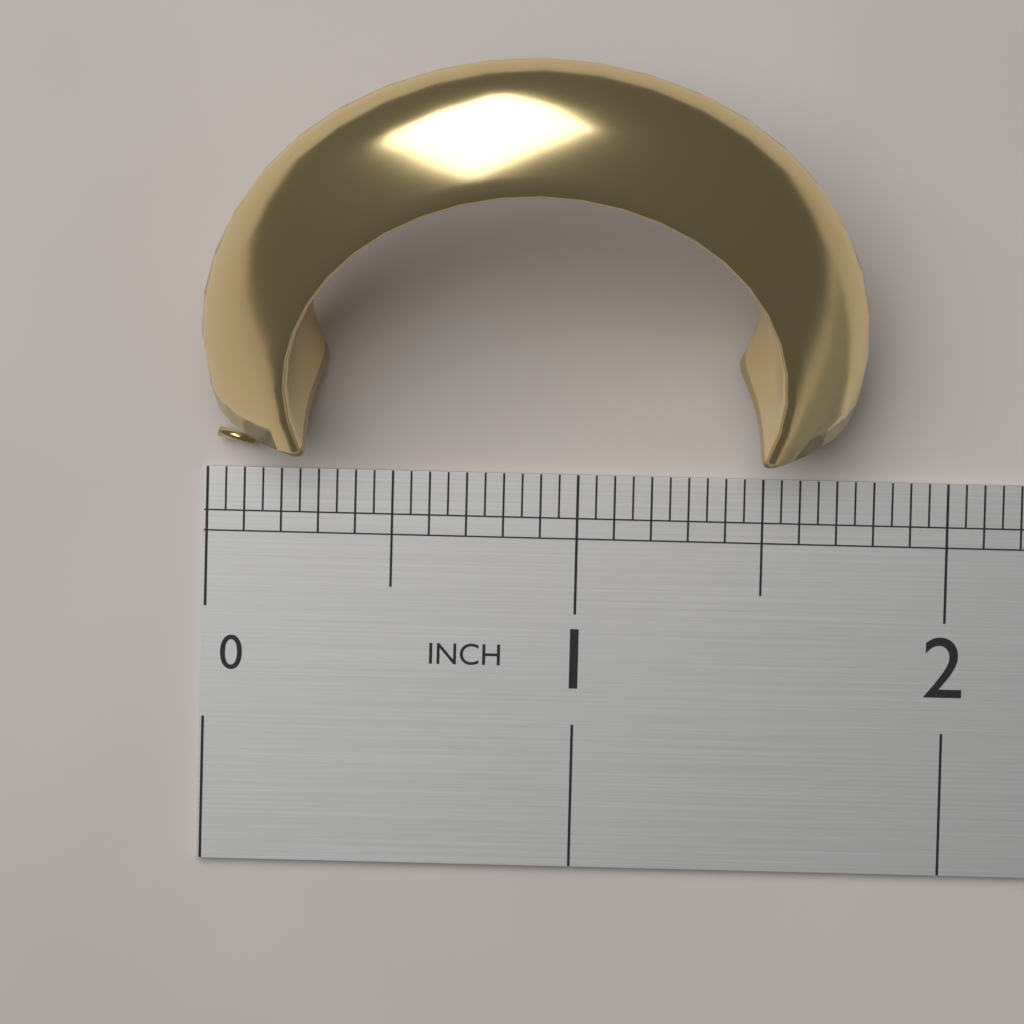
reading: 1.75 in
